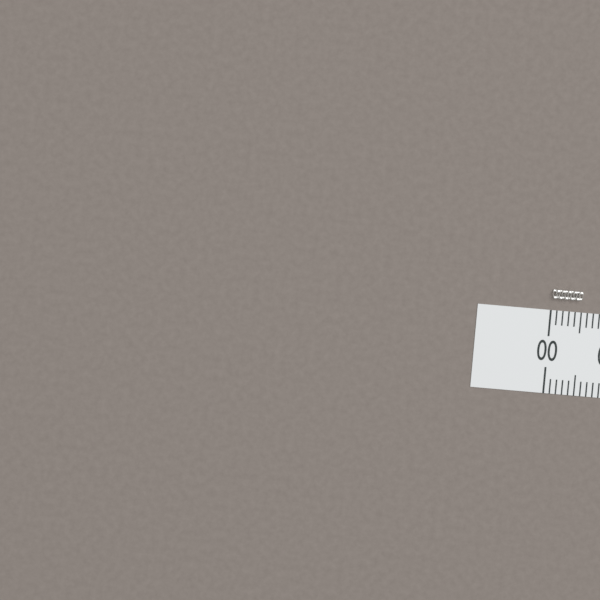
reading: 0.5 (no unit)
